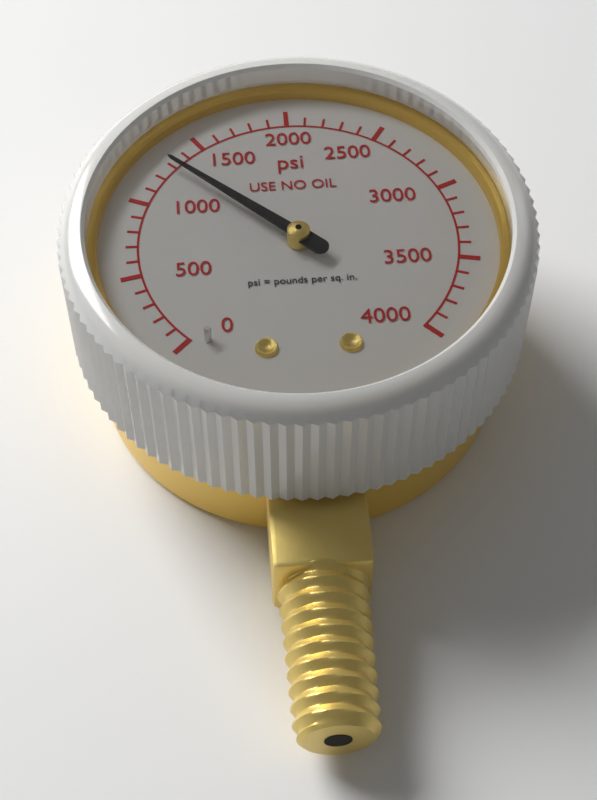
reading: 1300 psi
